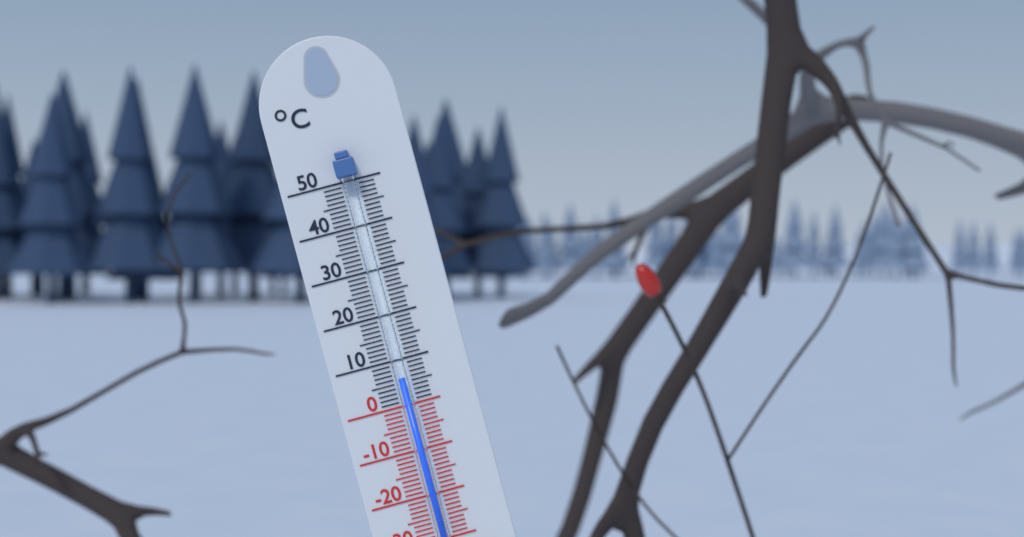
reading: 6 °C
